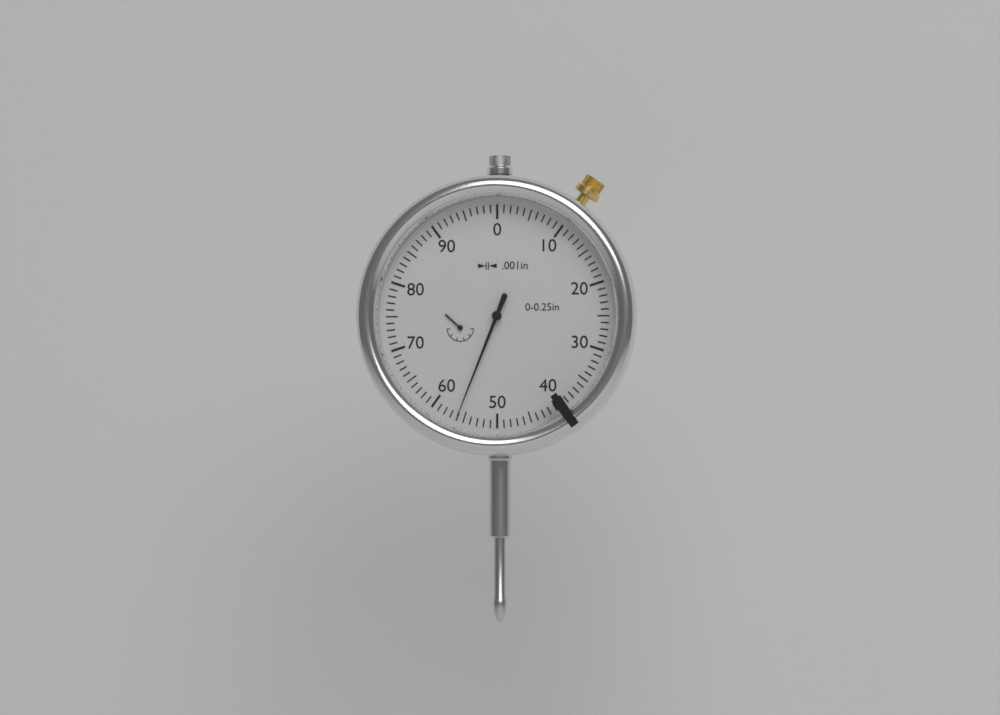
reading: 0.056 in
